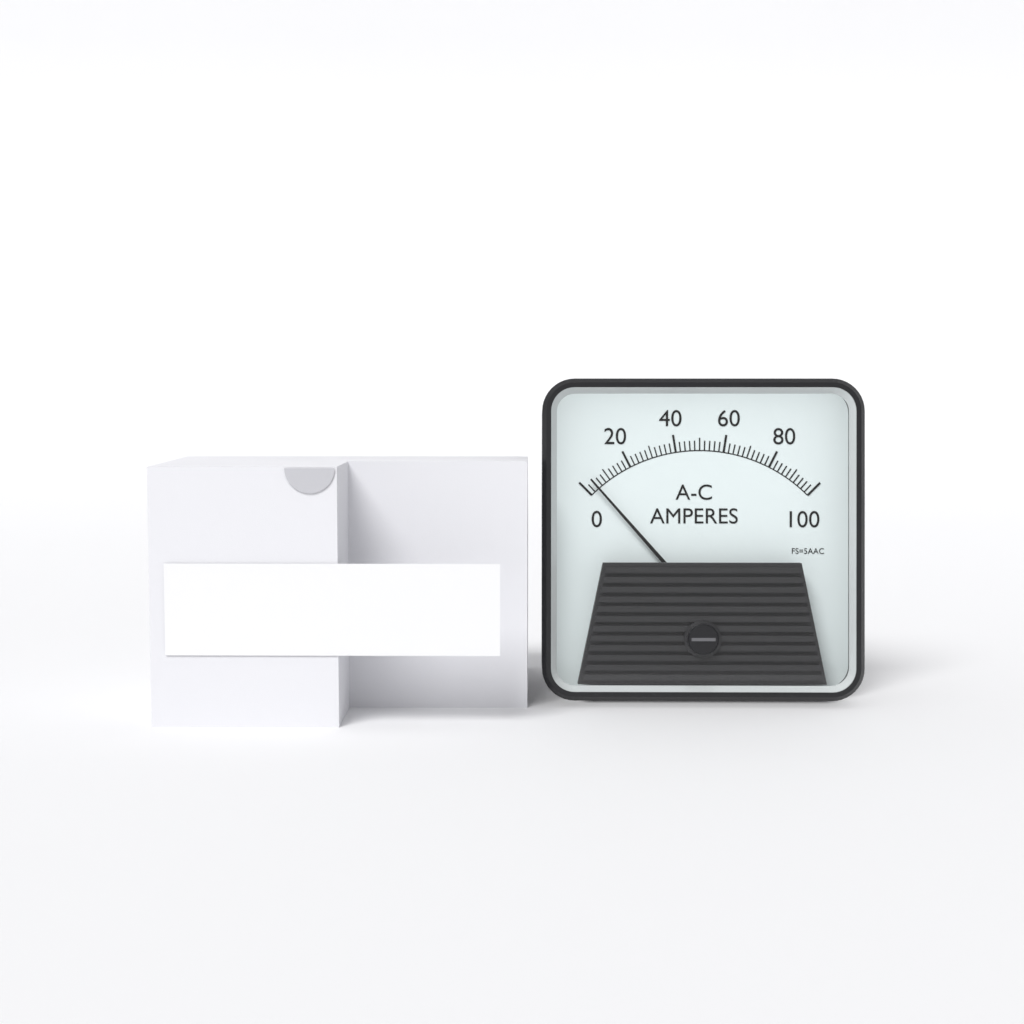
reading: 4 A
